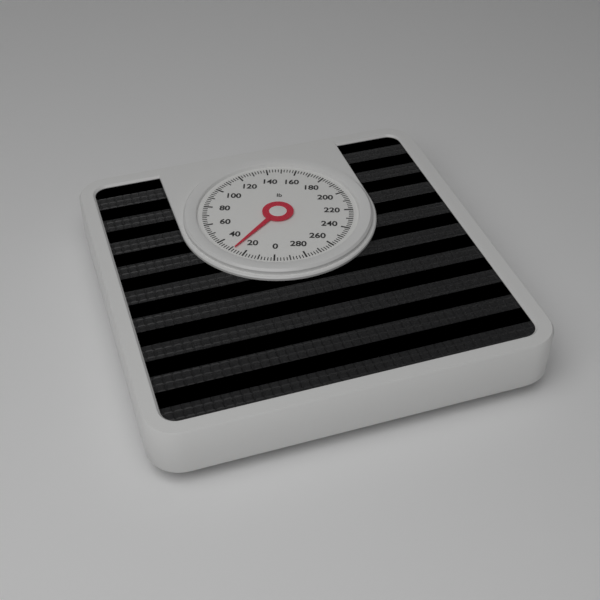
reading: 28 lb
